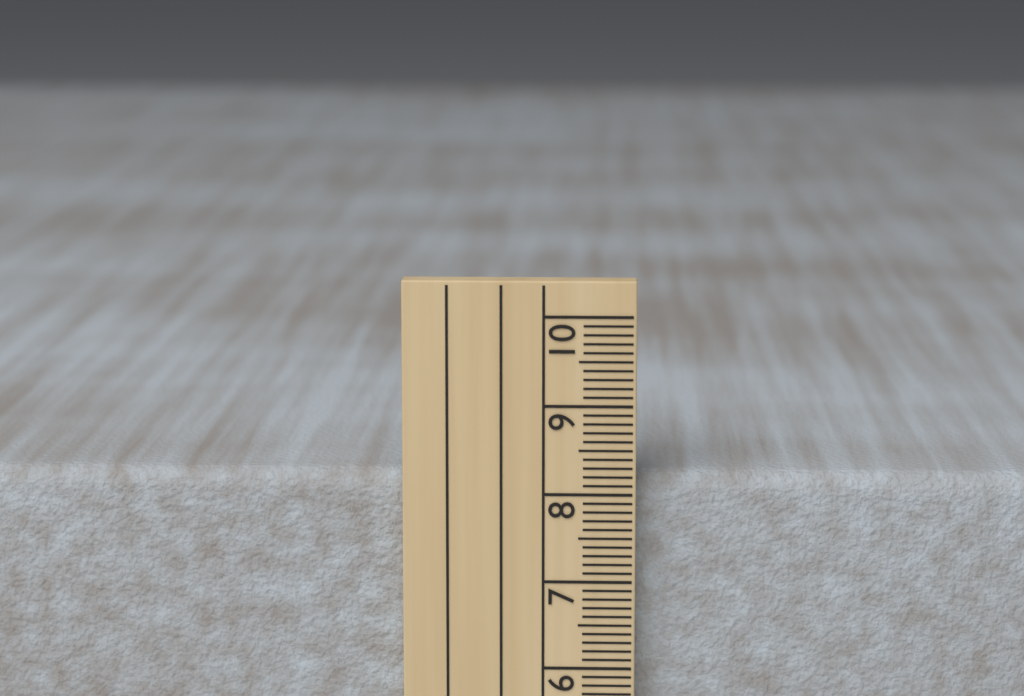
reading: 8.2 cm
